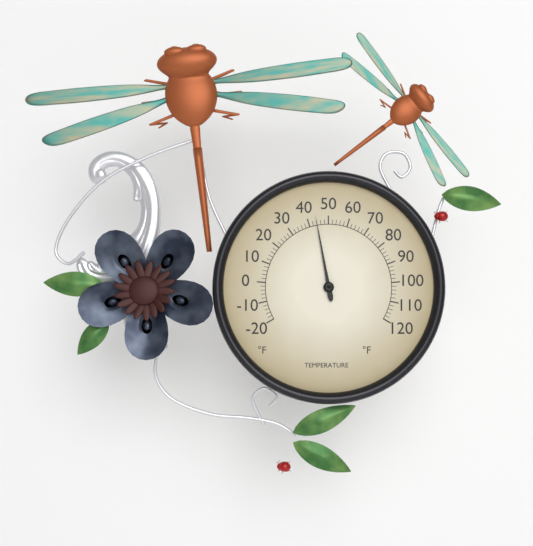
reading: 44 °F
